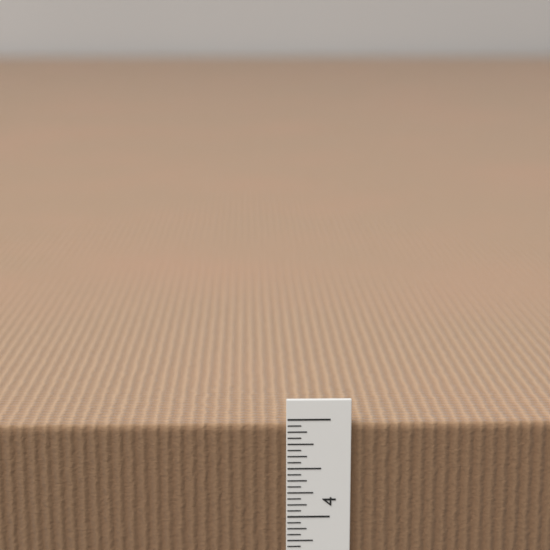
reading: 4.9375 in
